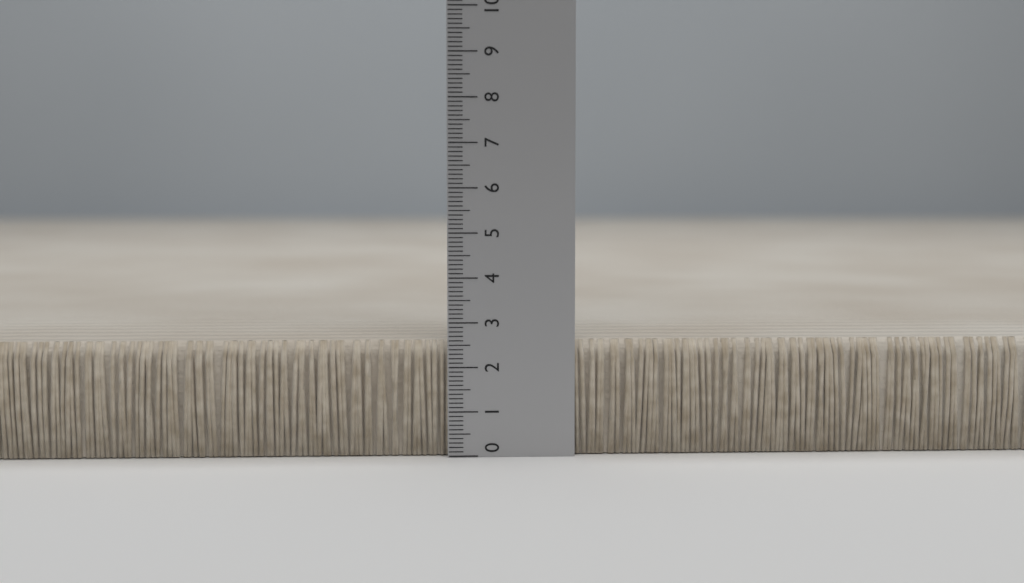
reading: 2.6 (no unit)
